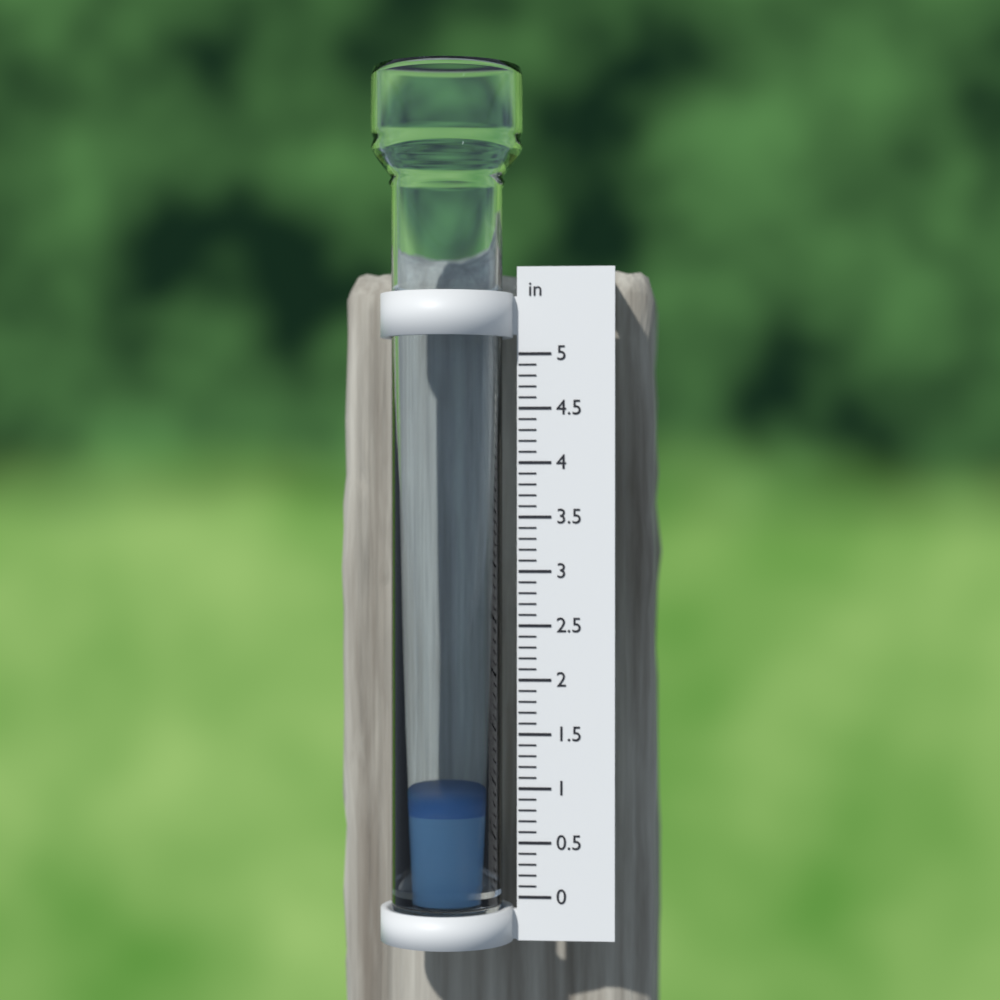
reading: 0.8 in
